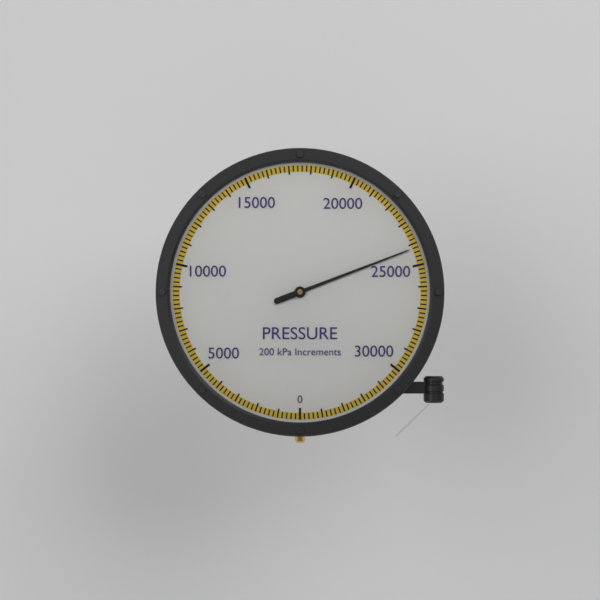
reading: 24200 kPa
